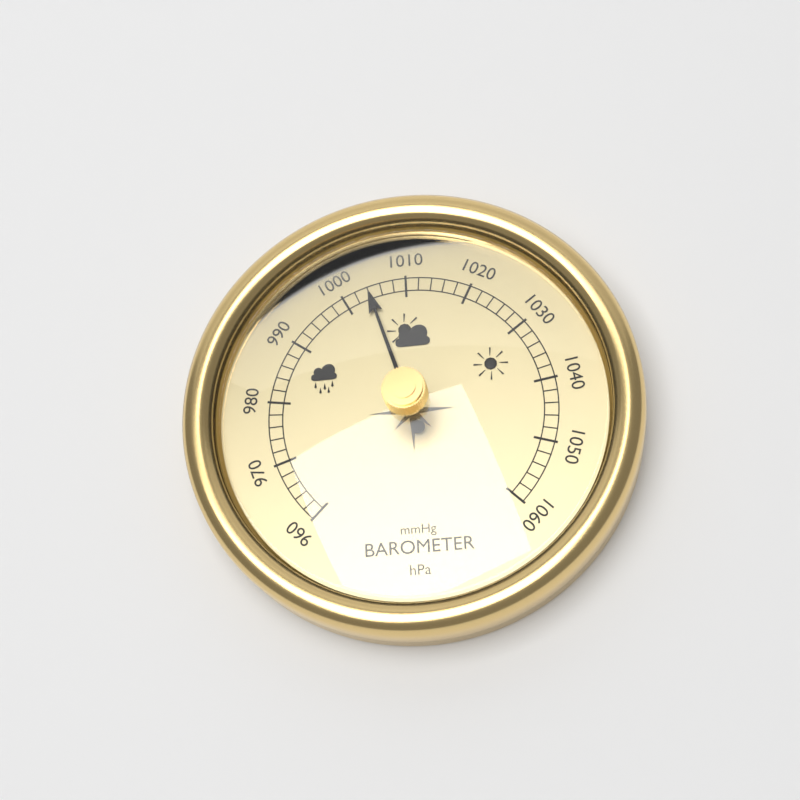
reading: 1004 hPa
